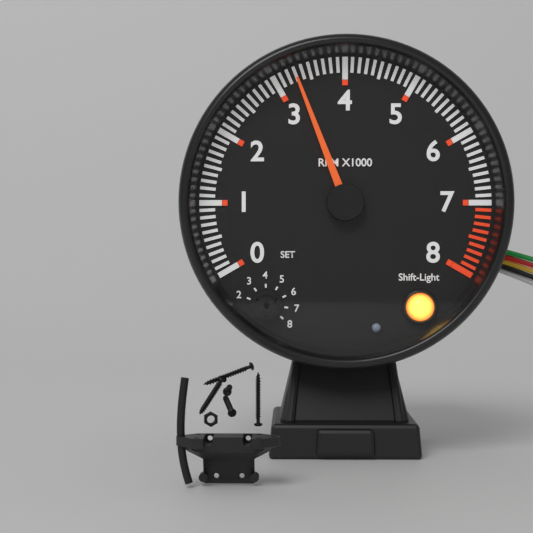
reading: 3300 RPM
